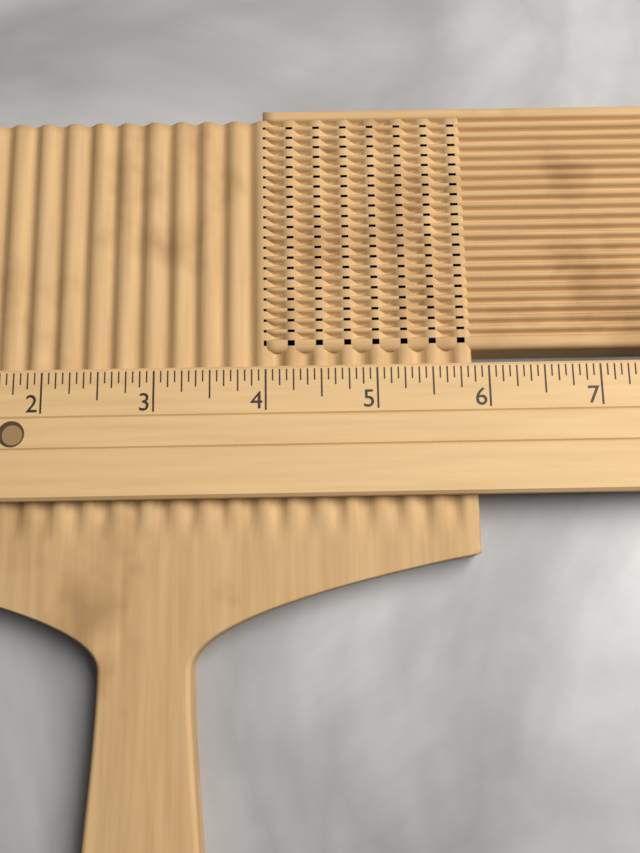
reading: 5.8750 (no unit)
